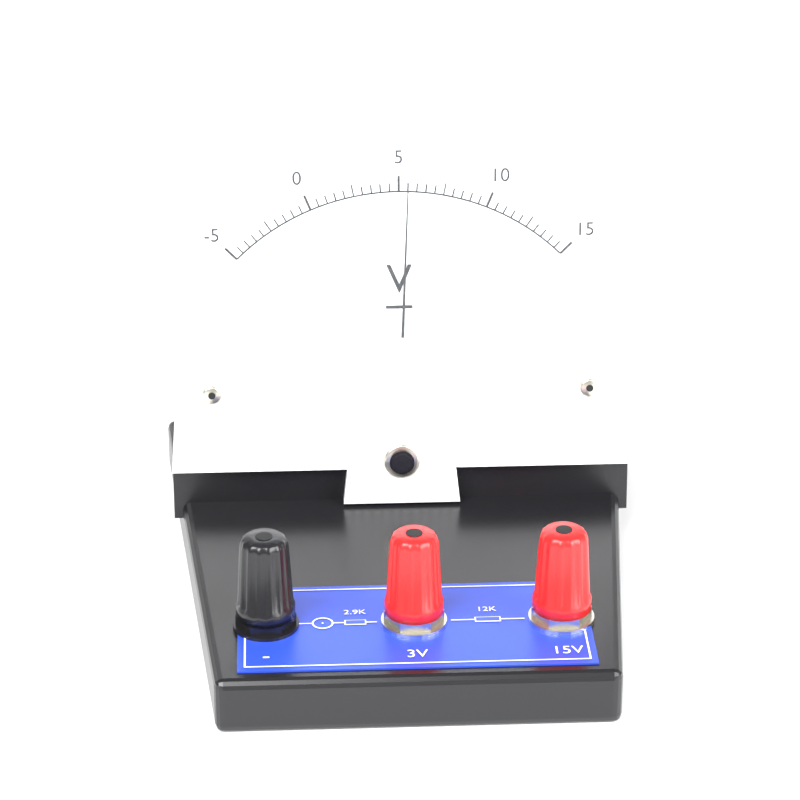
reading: 5.5 V
